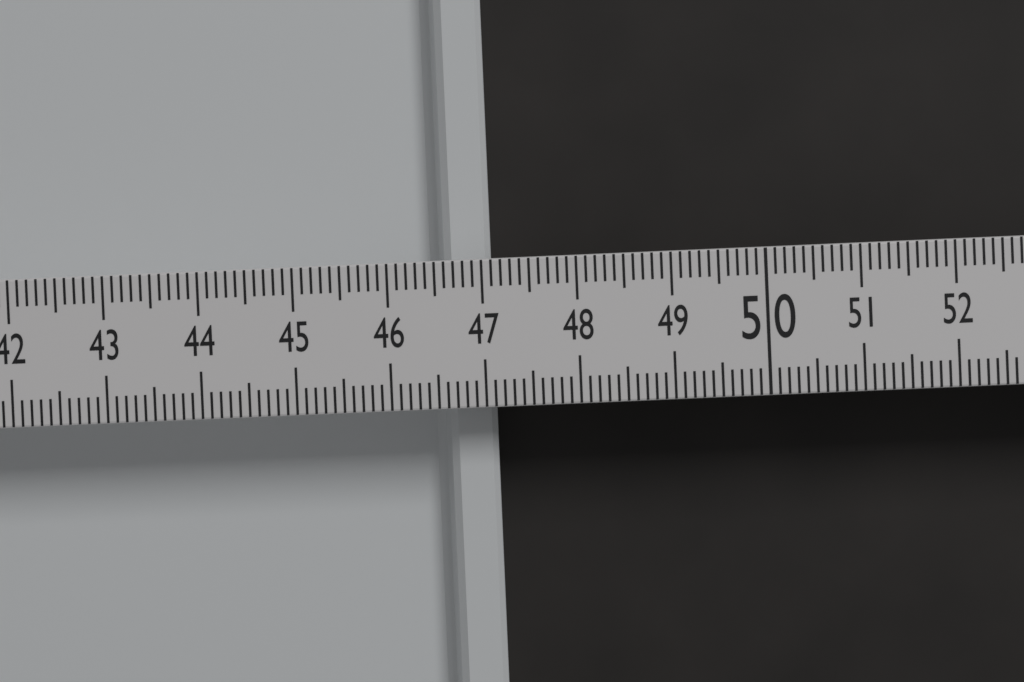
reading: 47.1 (no unit)
